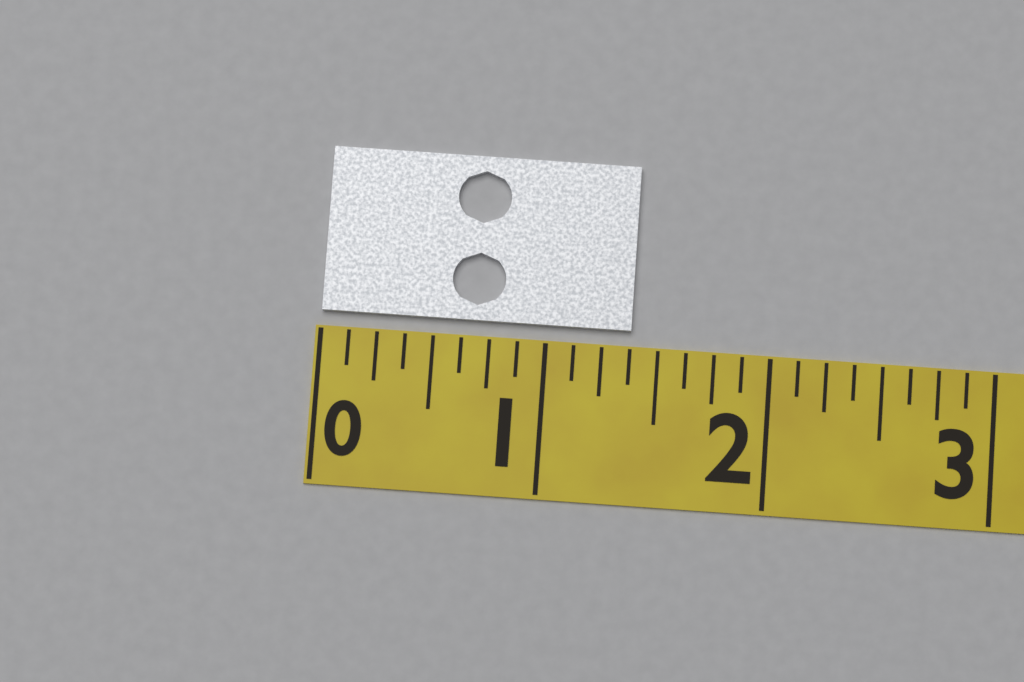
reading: 1.375 (no unit)
